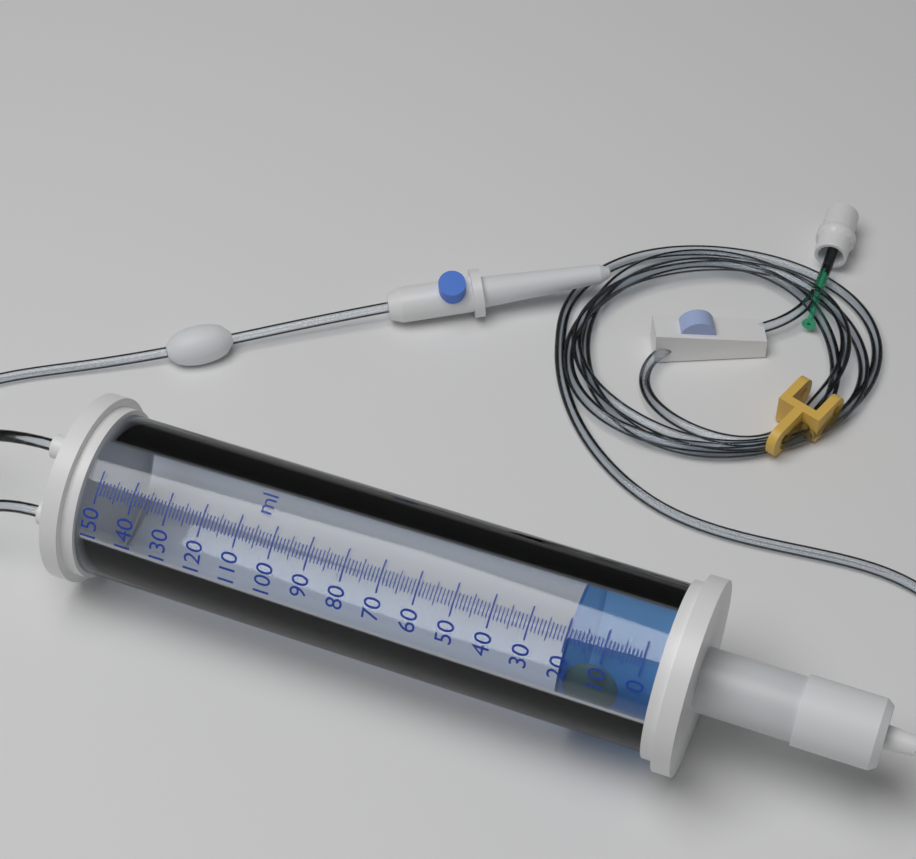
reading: 20 ml
